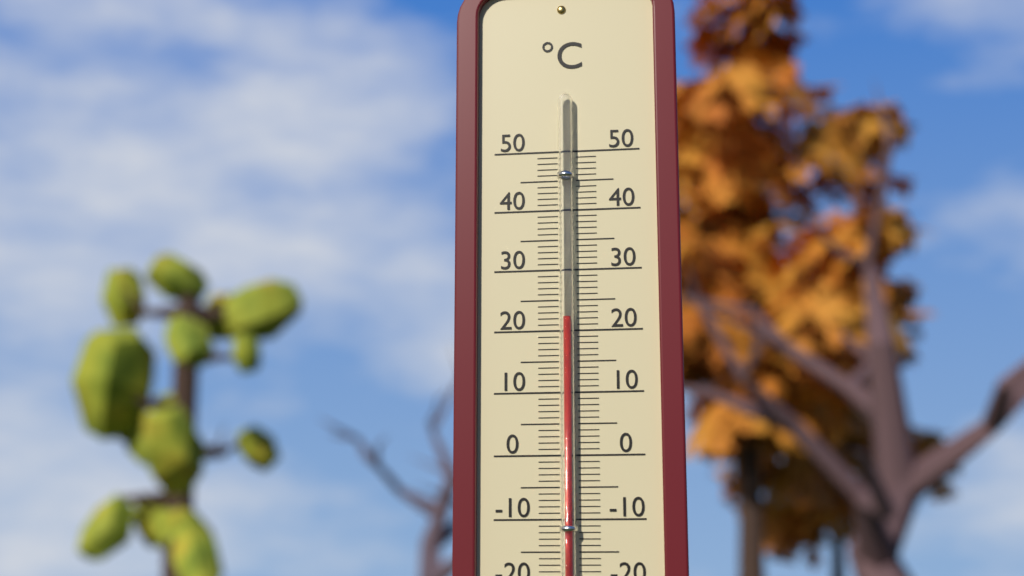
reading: 22 °C
